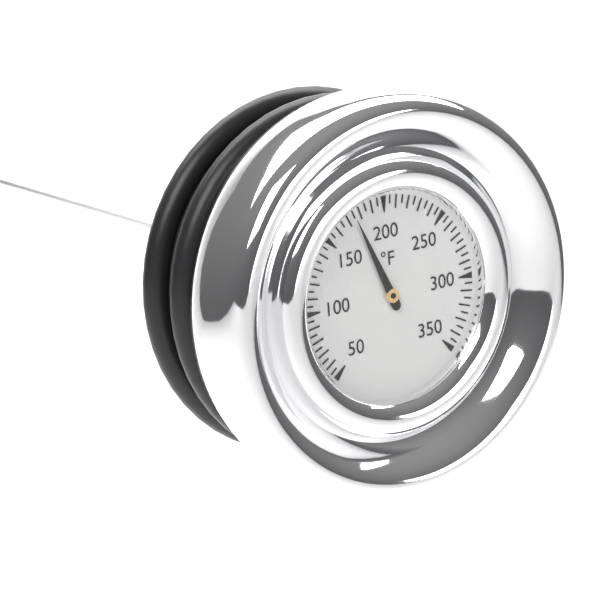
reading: 175 °F
